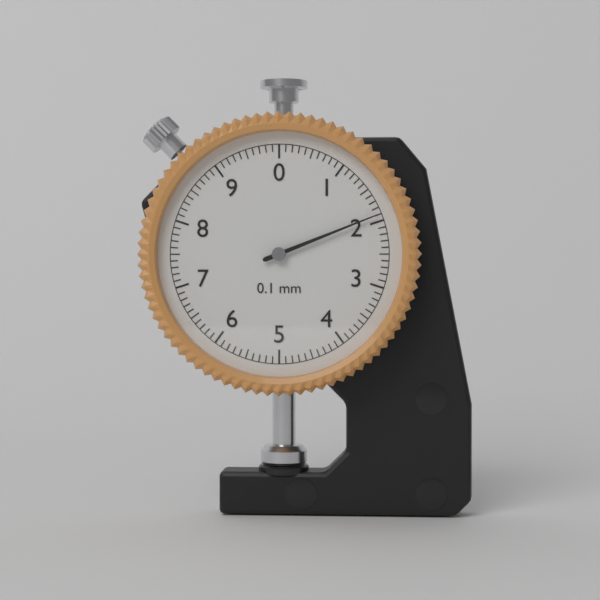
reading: 1.9 mm
